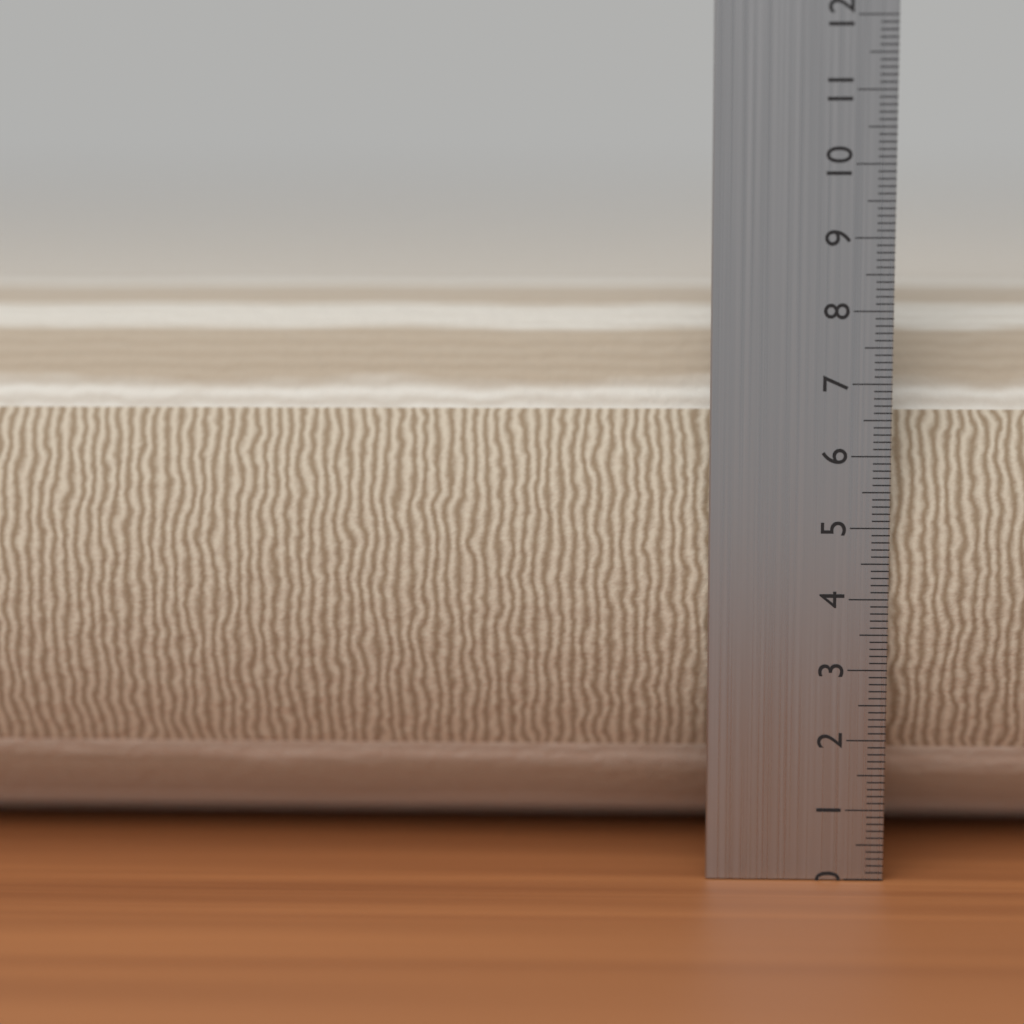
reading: 8.3 cm
